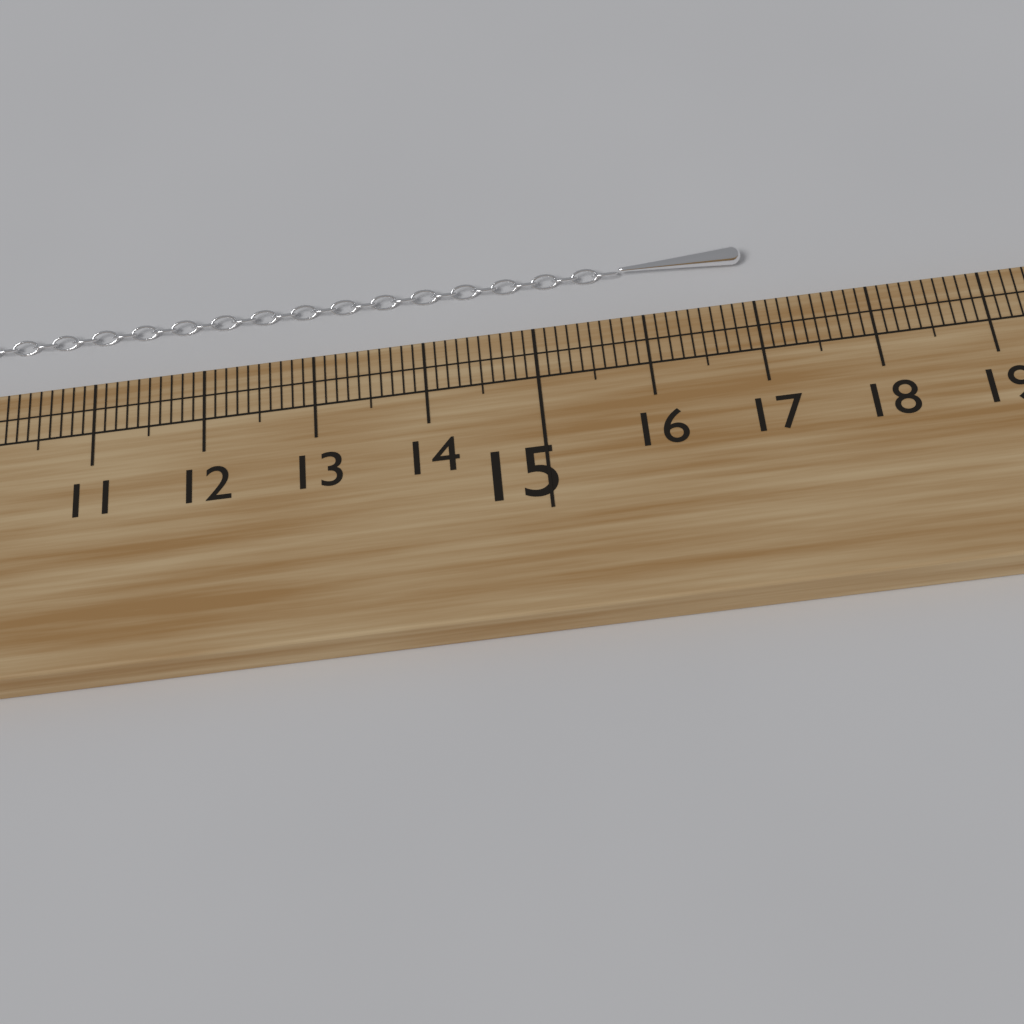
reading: 17.0 cm
